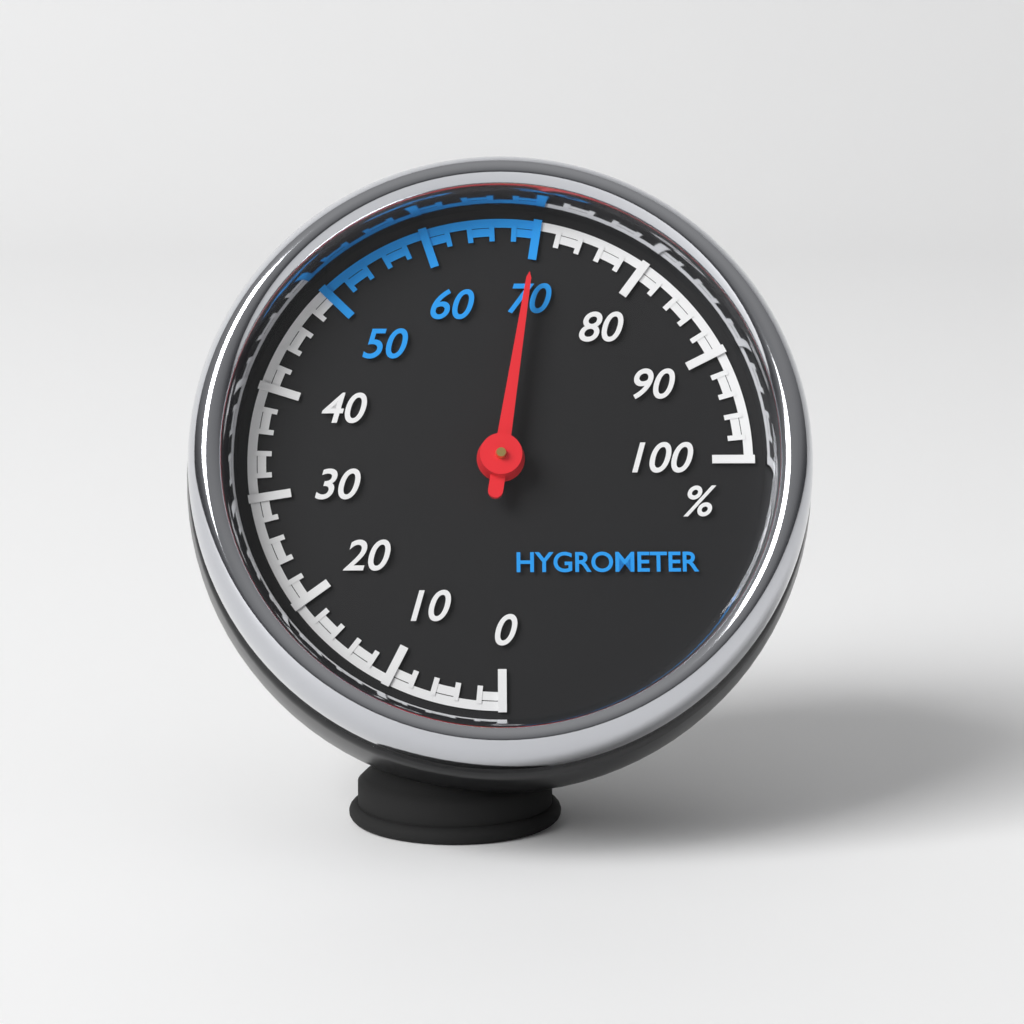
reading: 70 %
